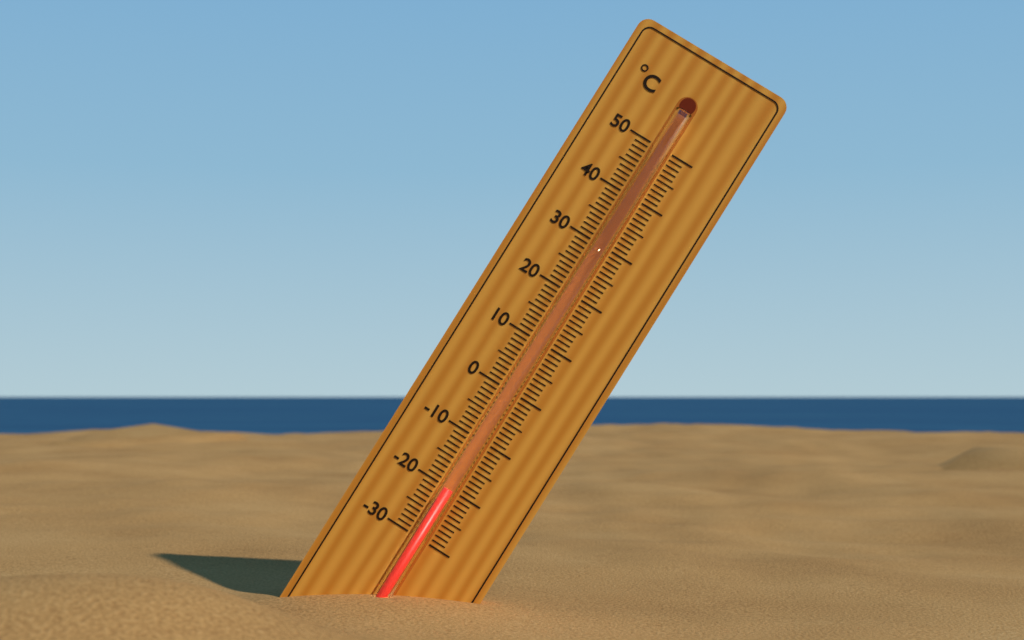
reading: -20 °C
